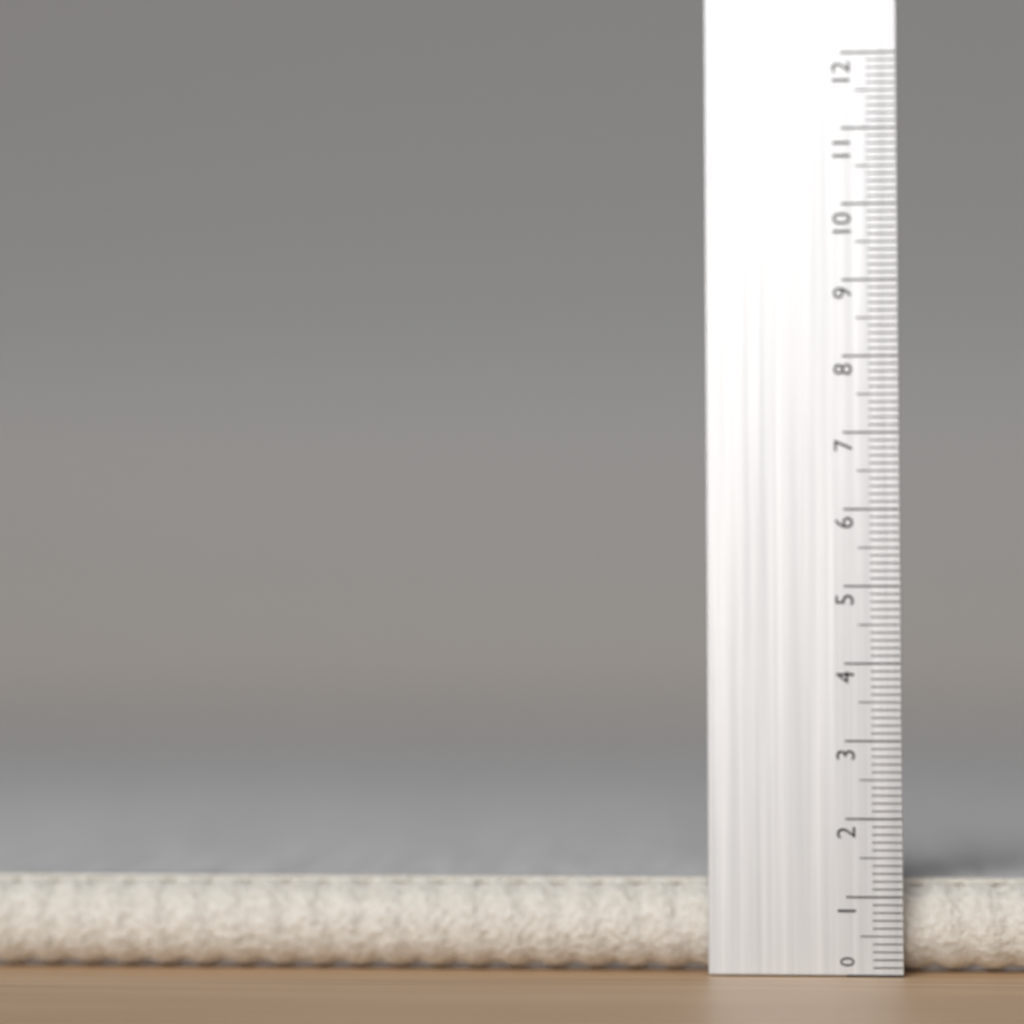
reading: 1.2 (no unit)
